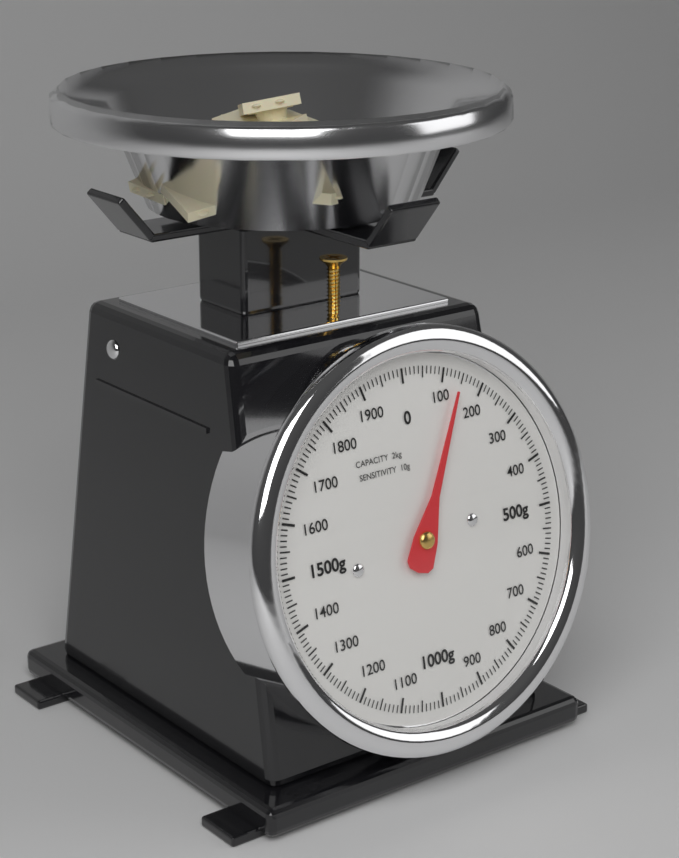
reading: 140 g
